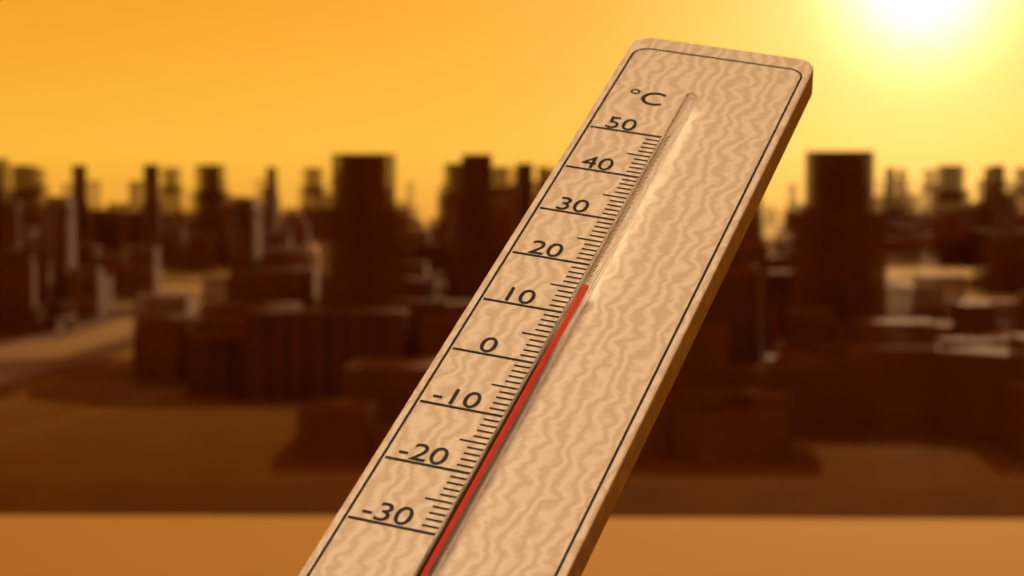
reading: 13 °C
